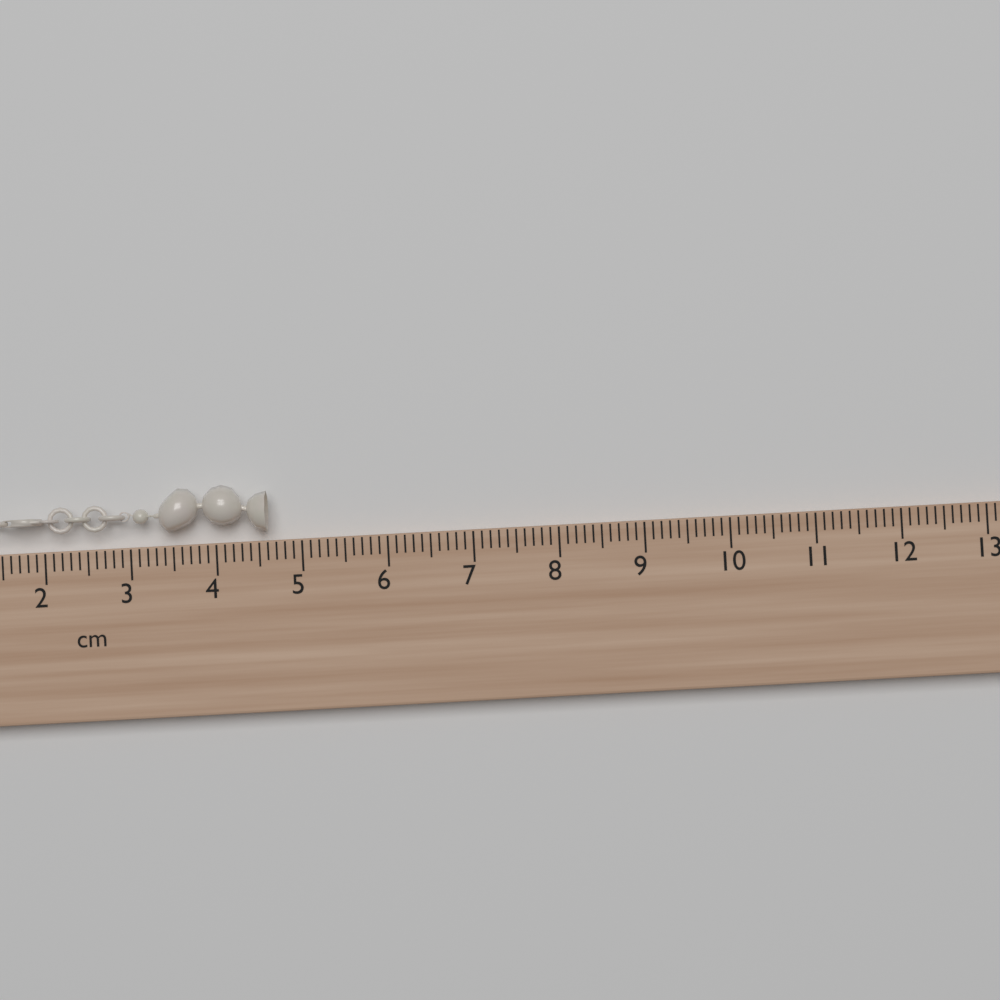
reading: 4.6 cm
